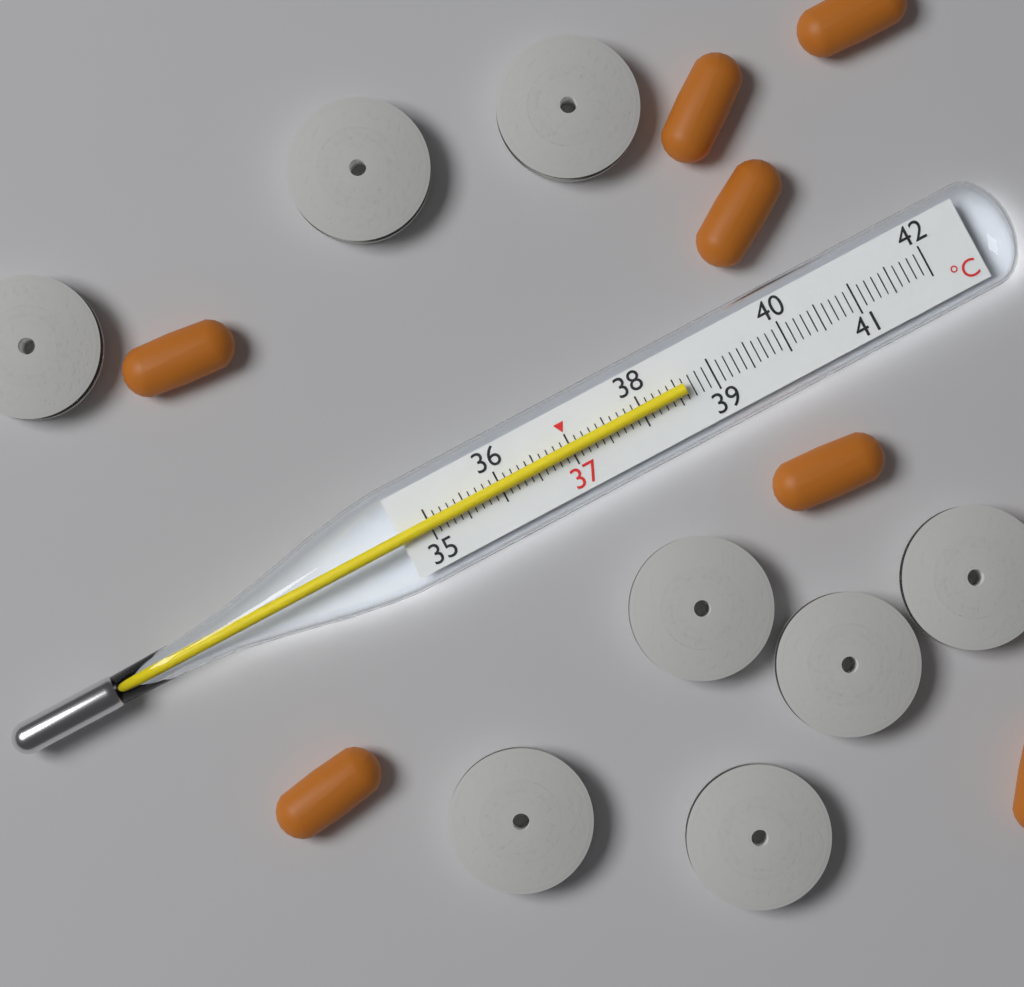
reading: 38.6 °C
